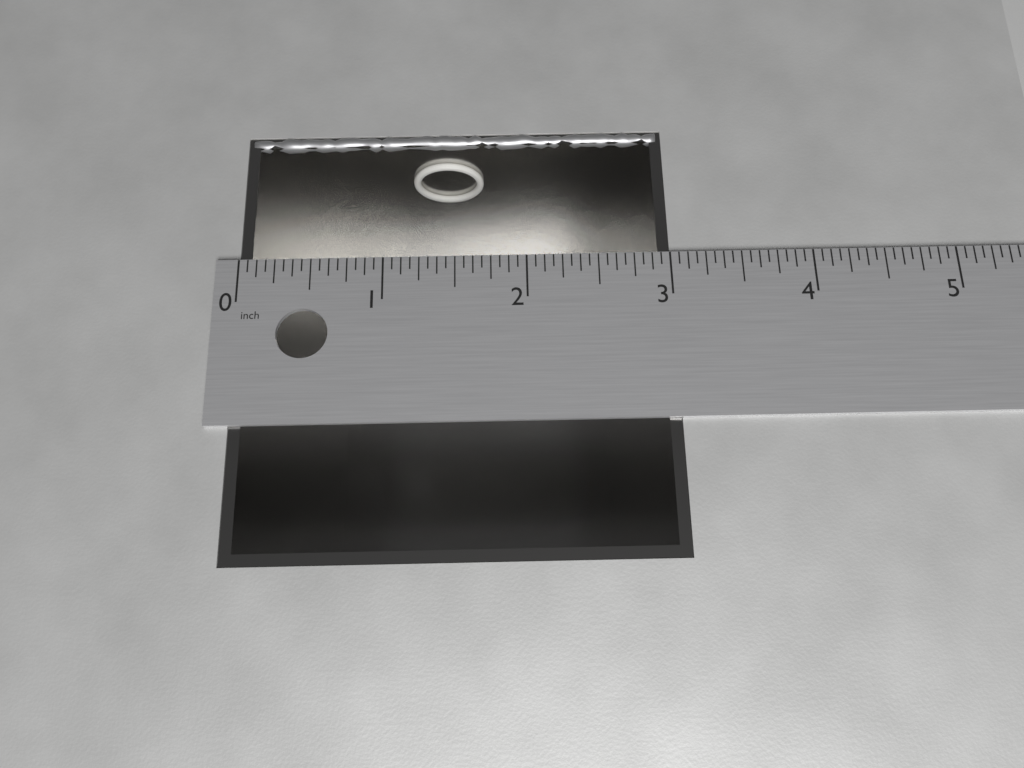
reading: 3.0000 in
